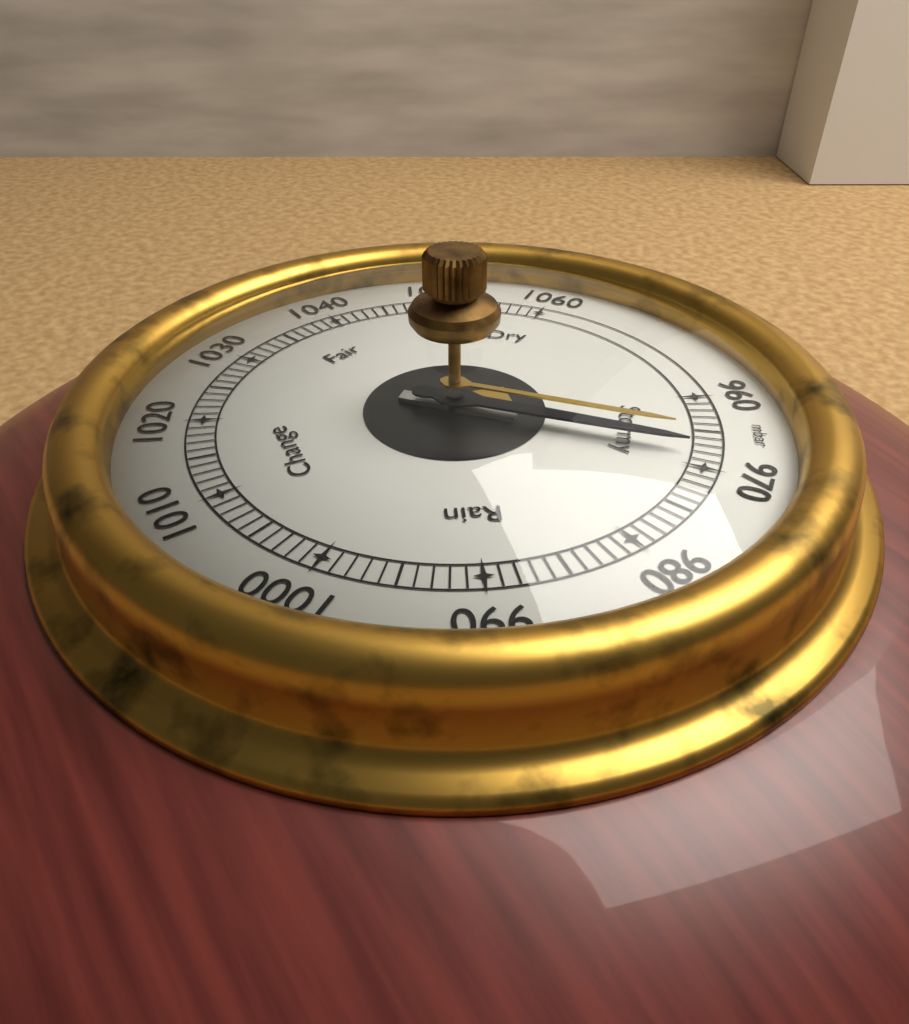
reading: 968 mbar
